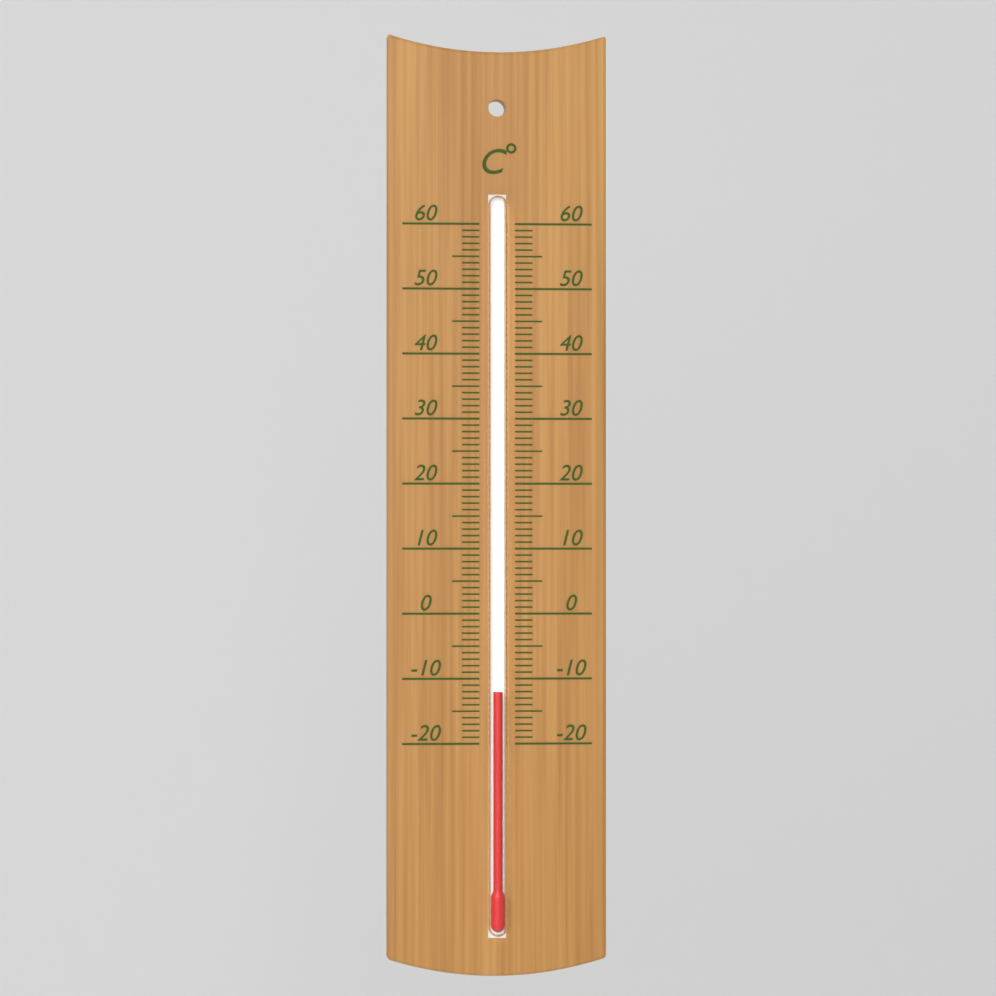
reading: -12 °C
